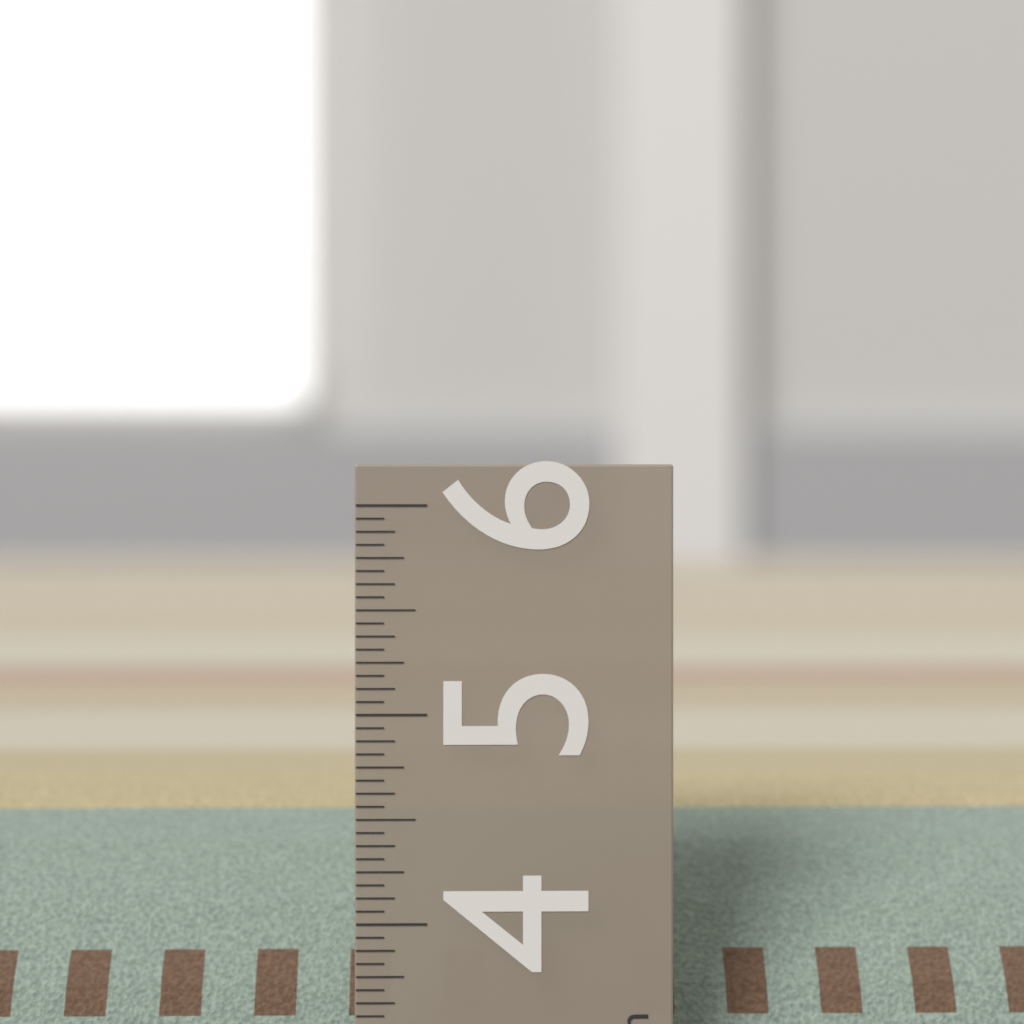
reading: 4.4375 in
